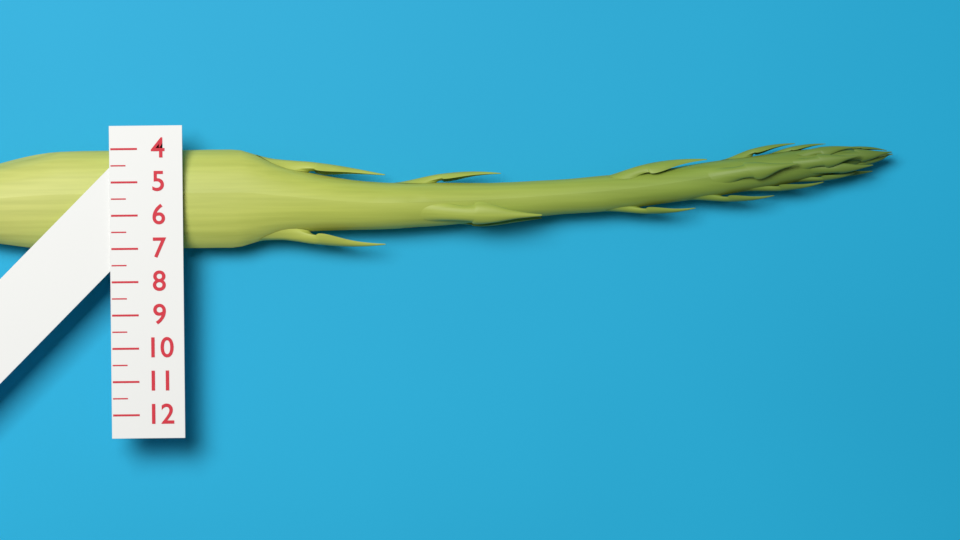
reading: 7.0 (no unit)
